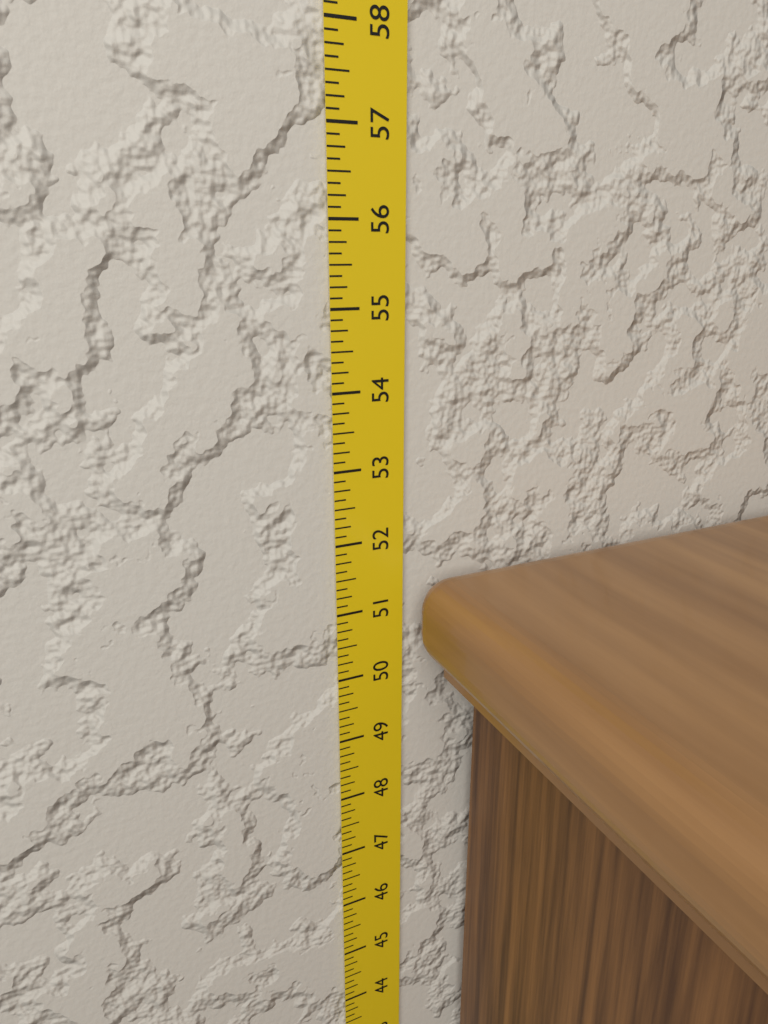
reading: 51.500 in
